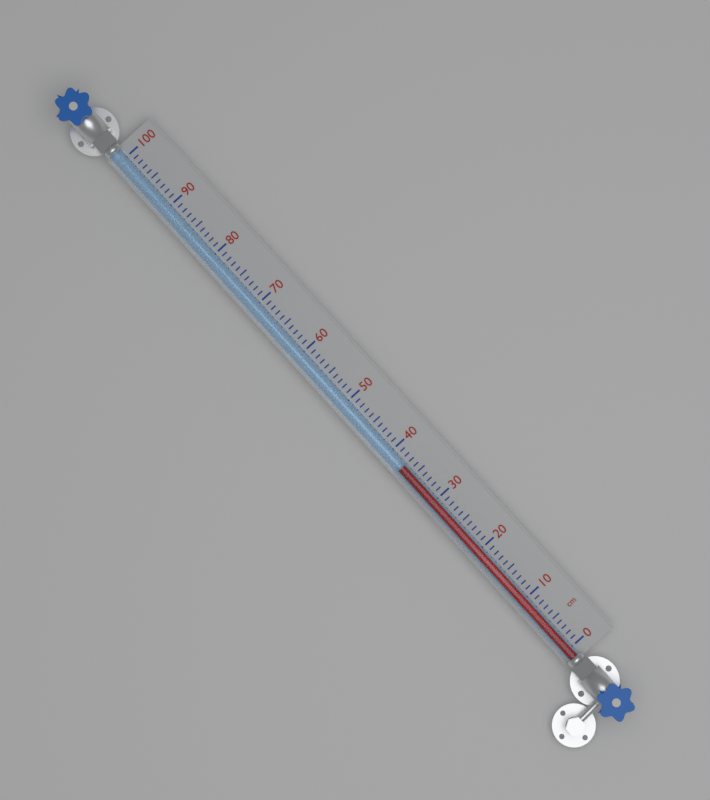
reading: 37 cm
